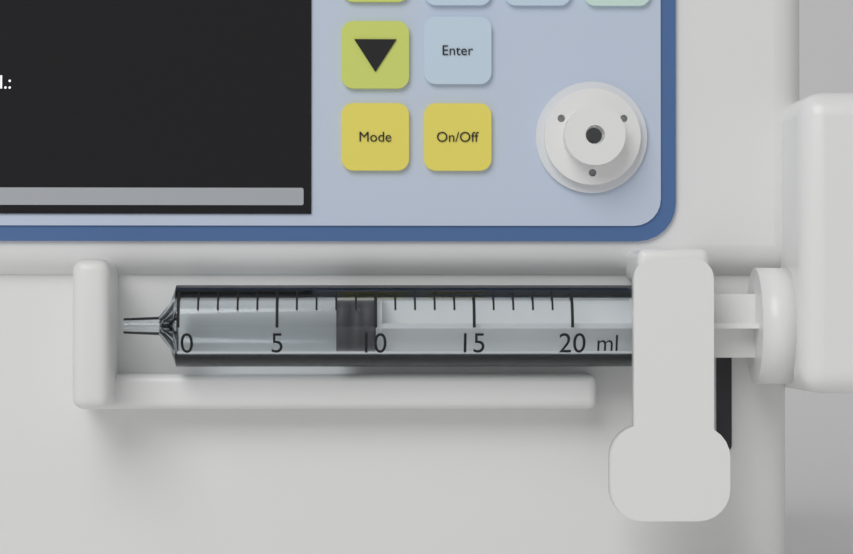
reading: 8 ml
